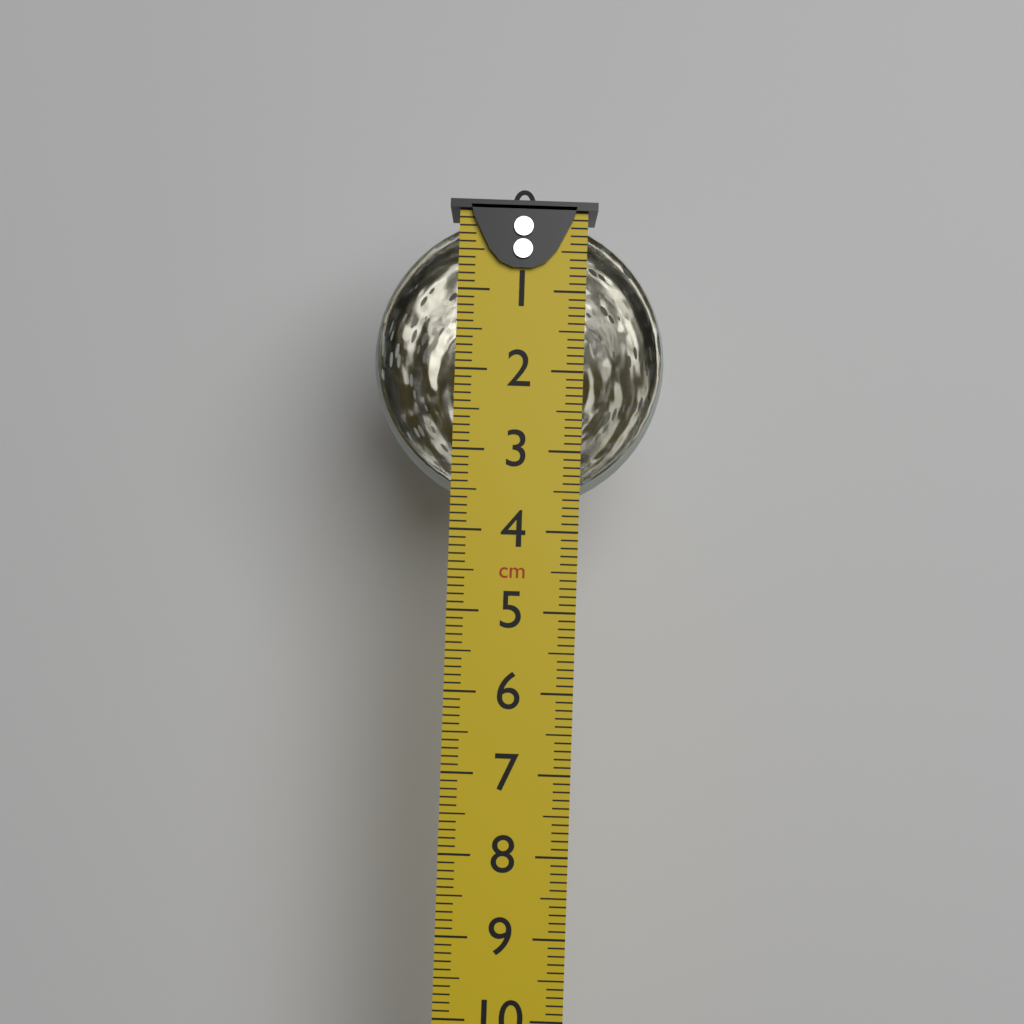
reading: 3.7 cm
